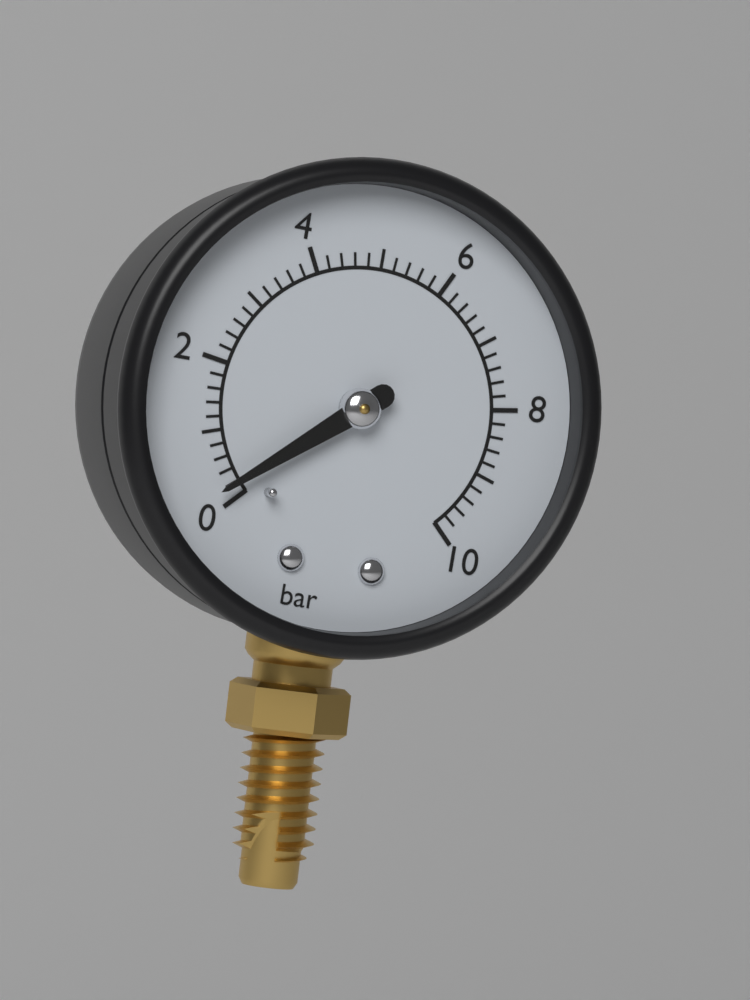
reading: 0.2 bar
